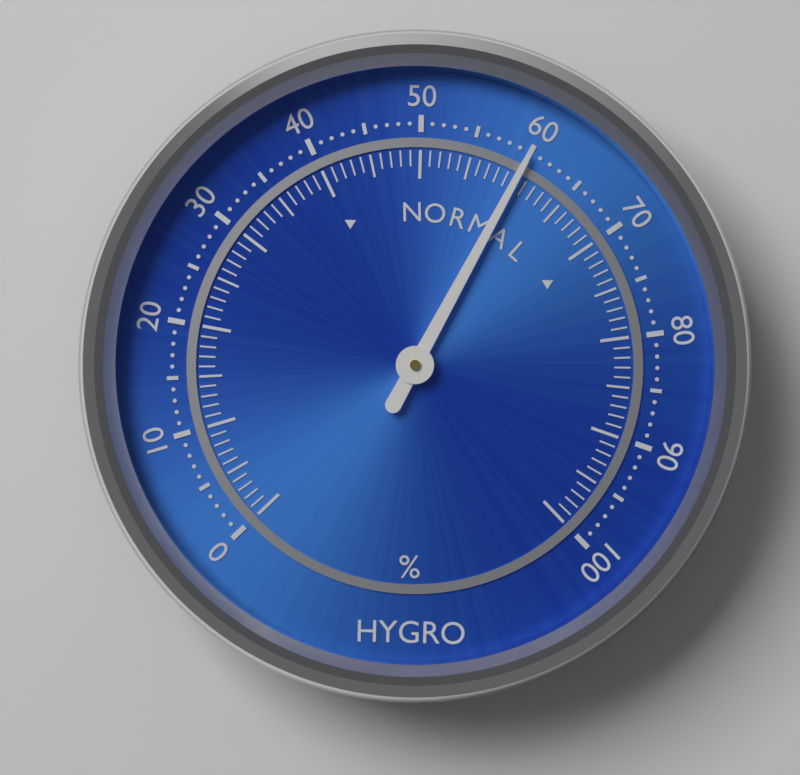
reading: 60 %
